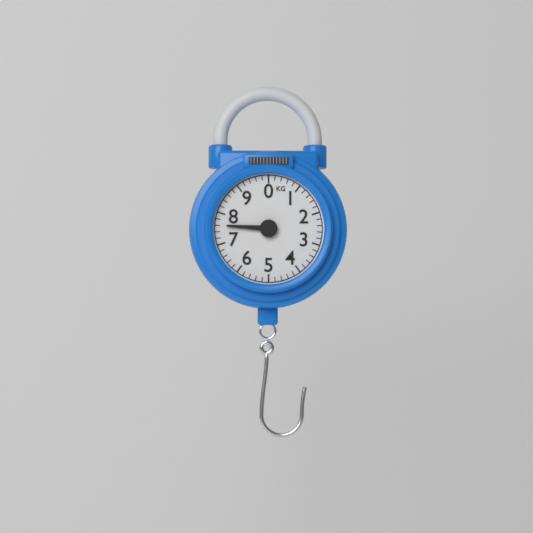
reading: 7.6 kg
